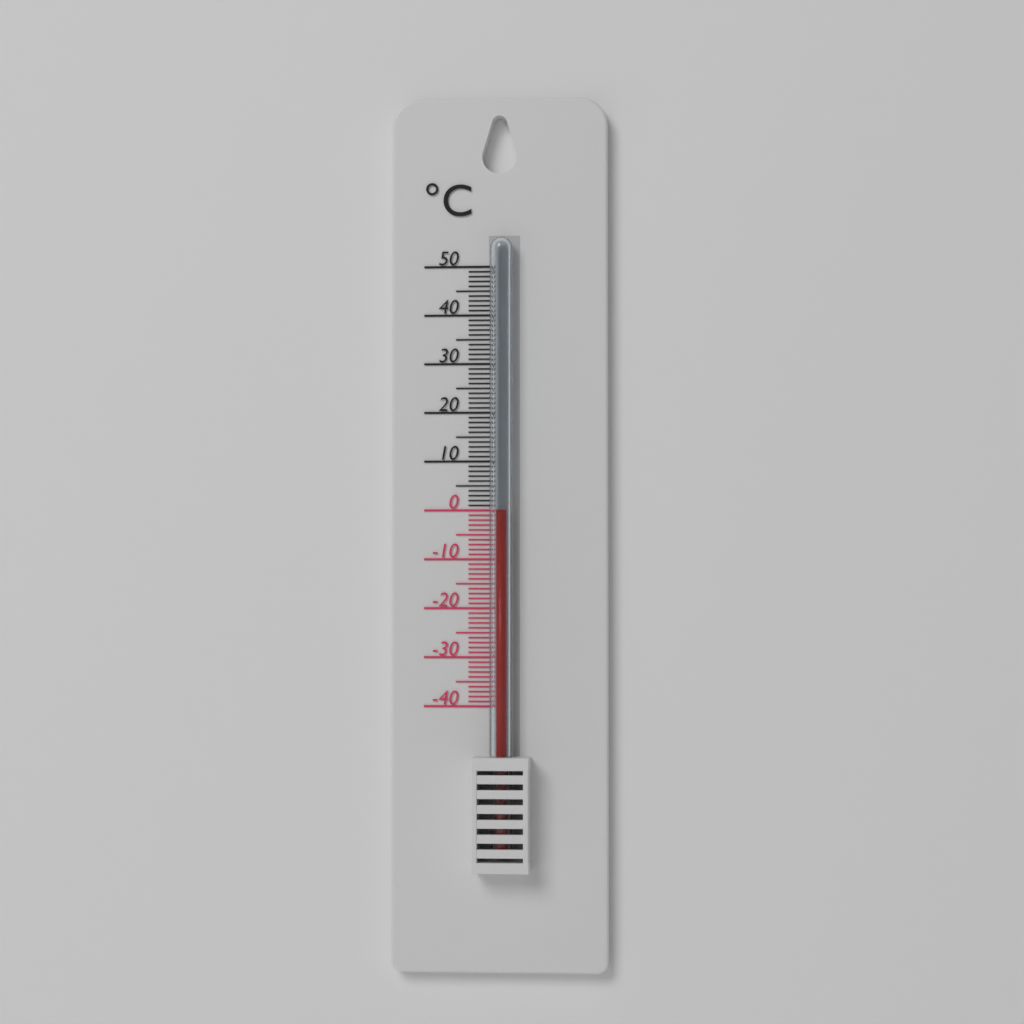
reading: 0 °C
